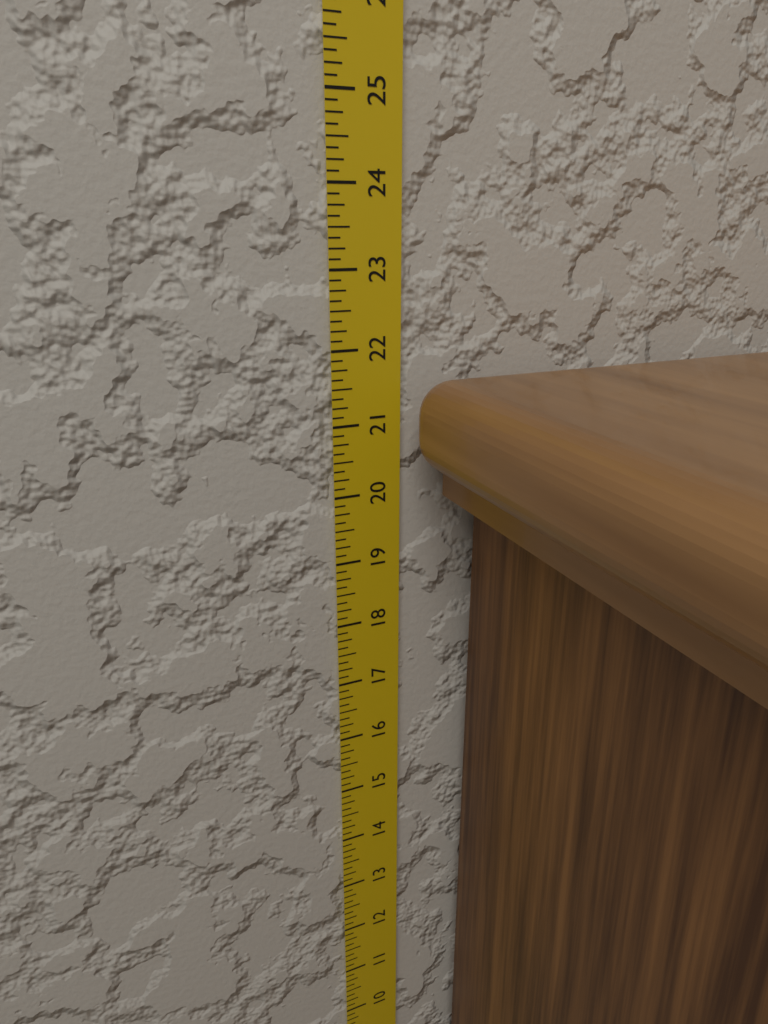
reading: 21.625 in
